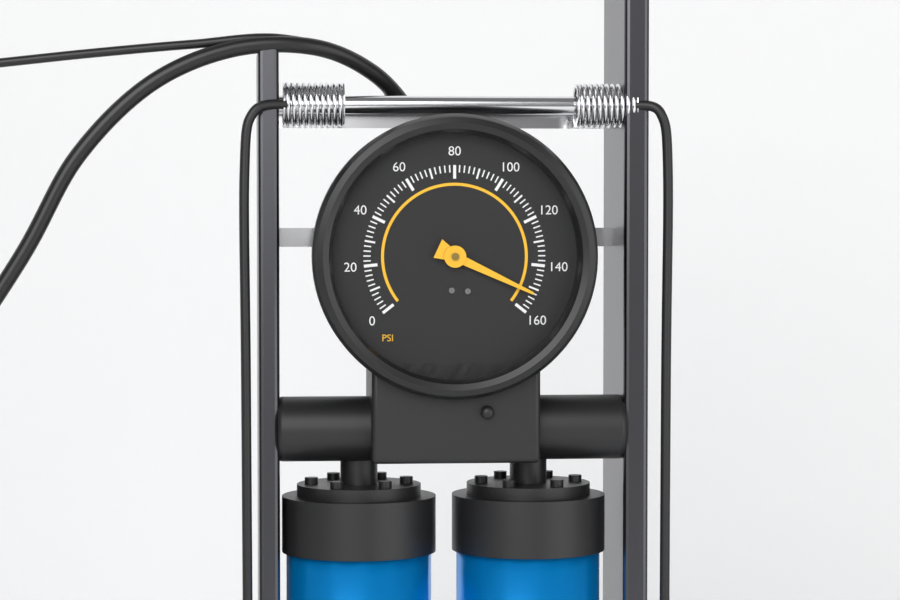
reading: 152 psi
